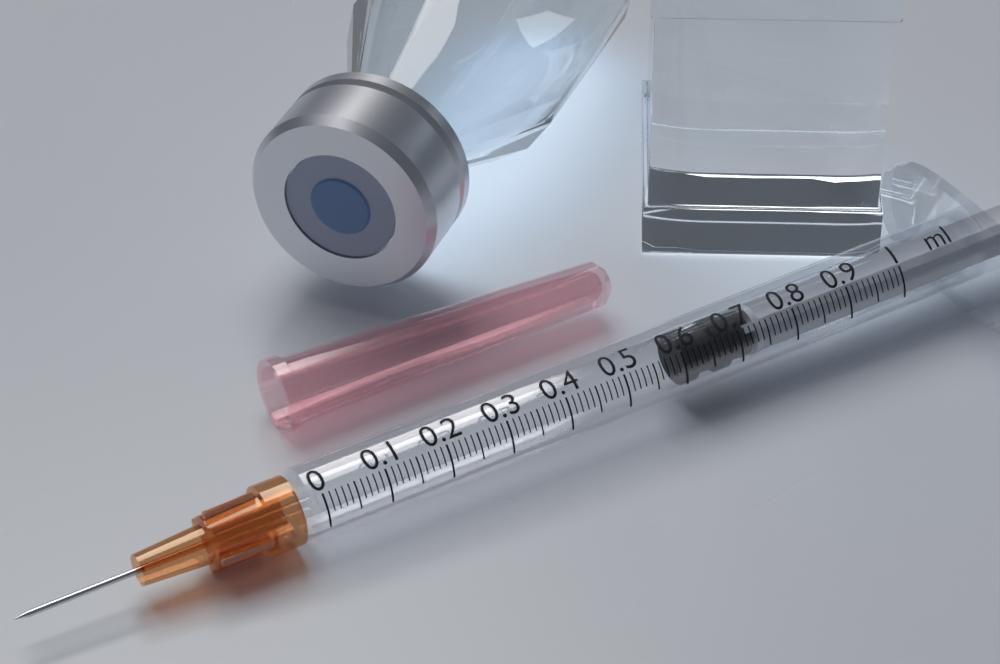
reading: 0.61 ml
